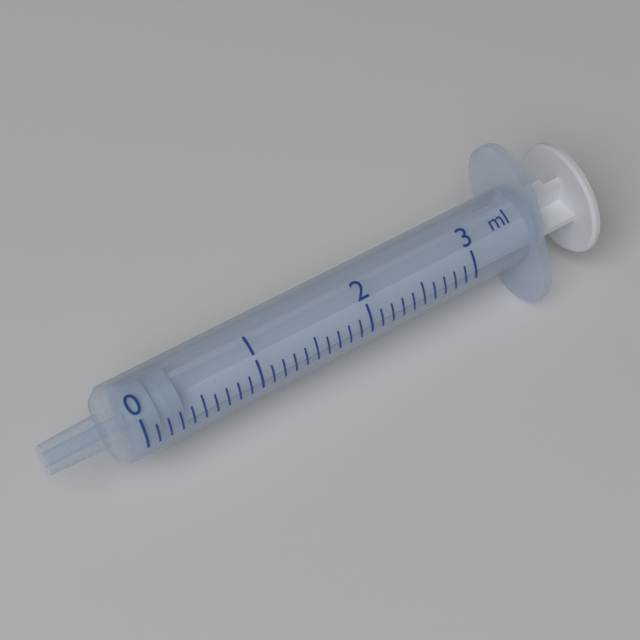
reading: 0.0 ml
